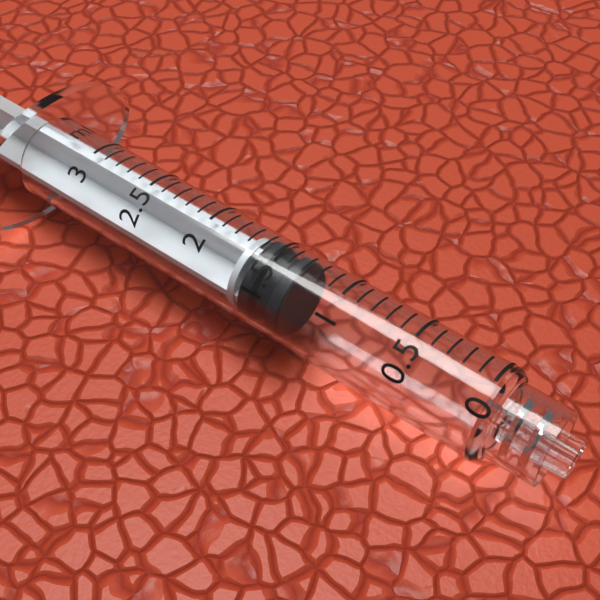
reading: 1.3 ml
